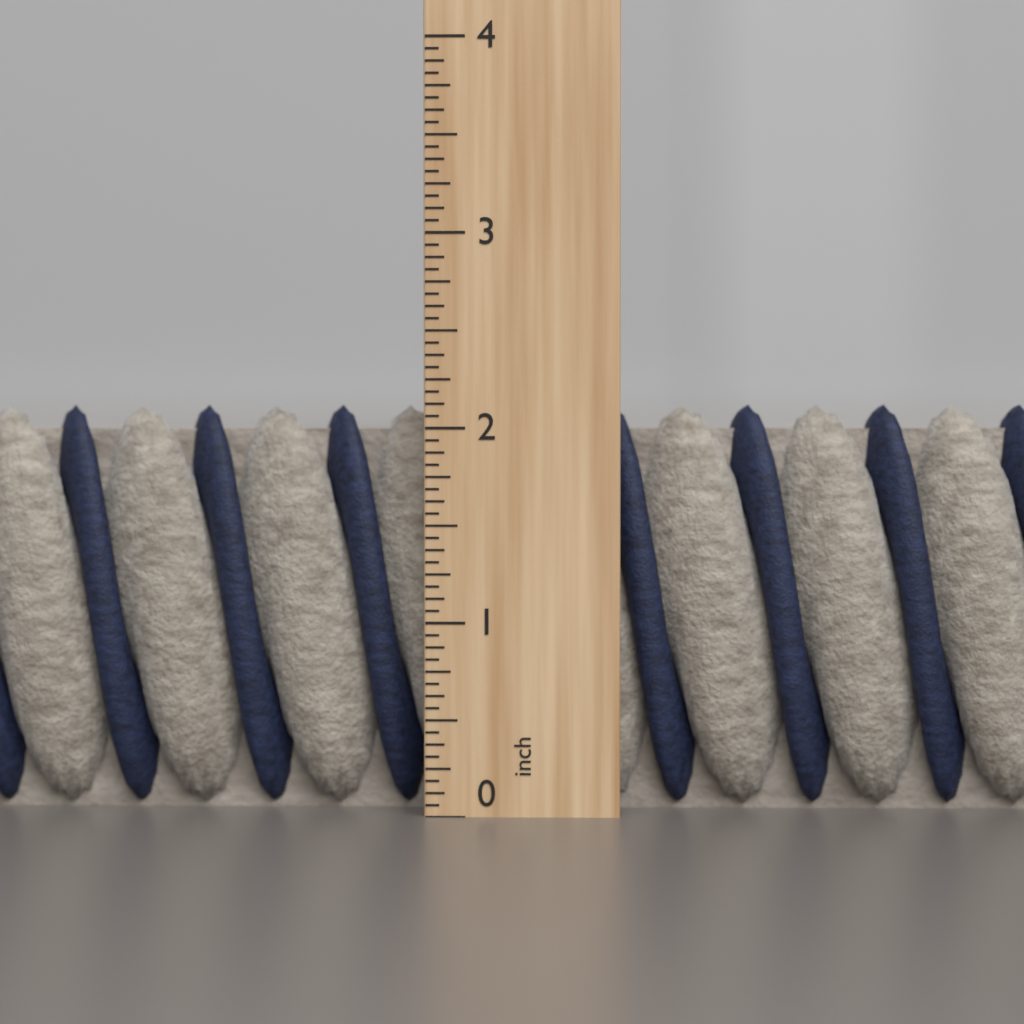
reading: 2.1250 inch
